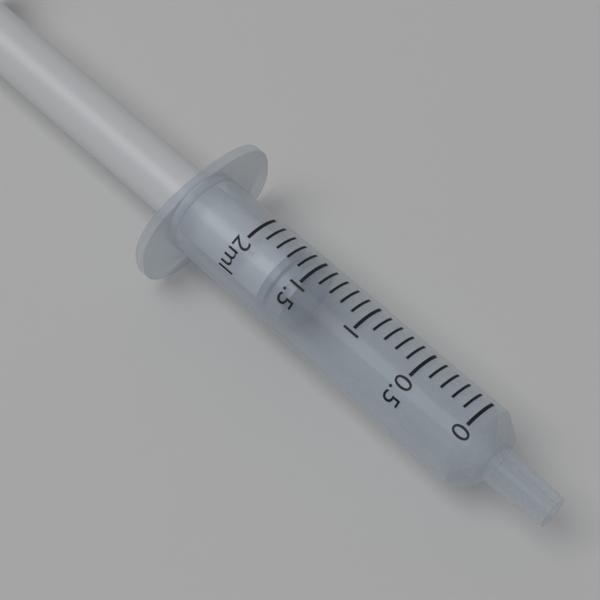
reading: 1.5 ml
